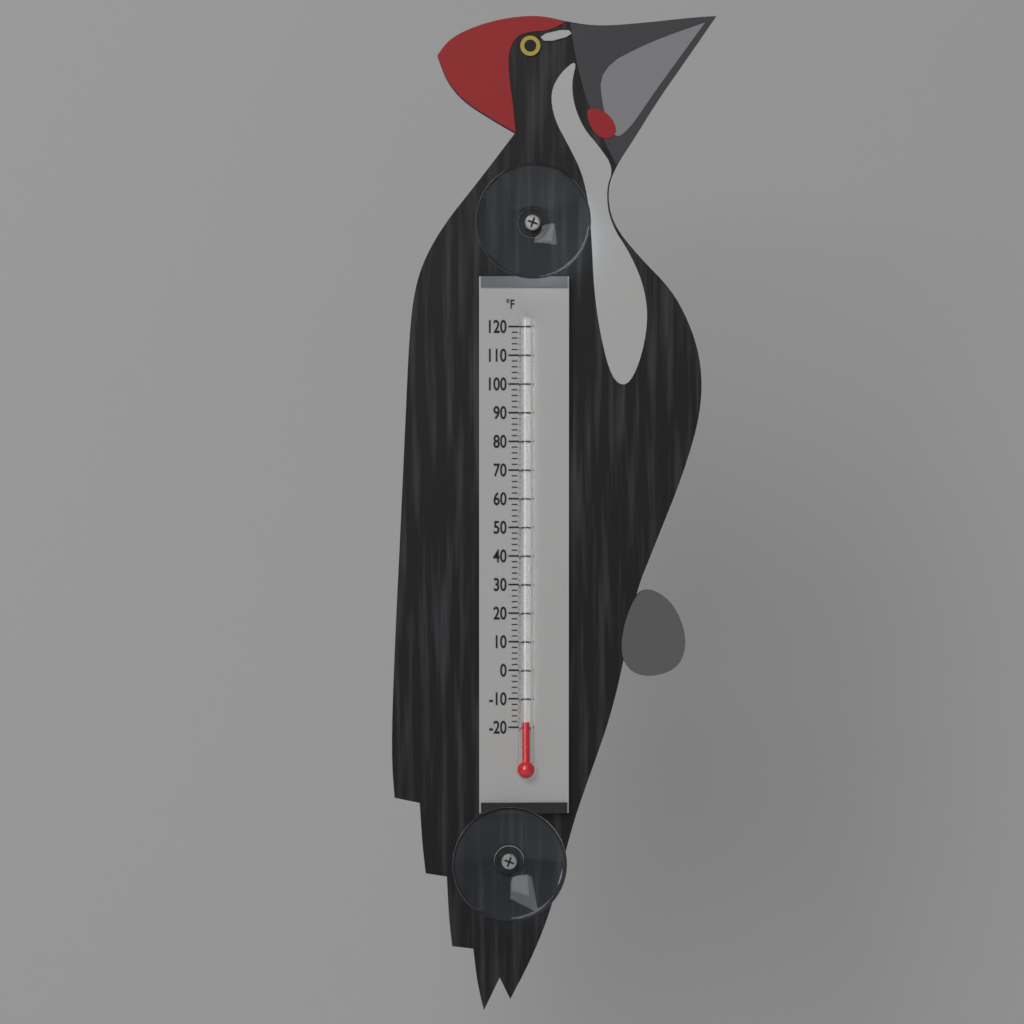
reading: -18 °F
